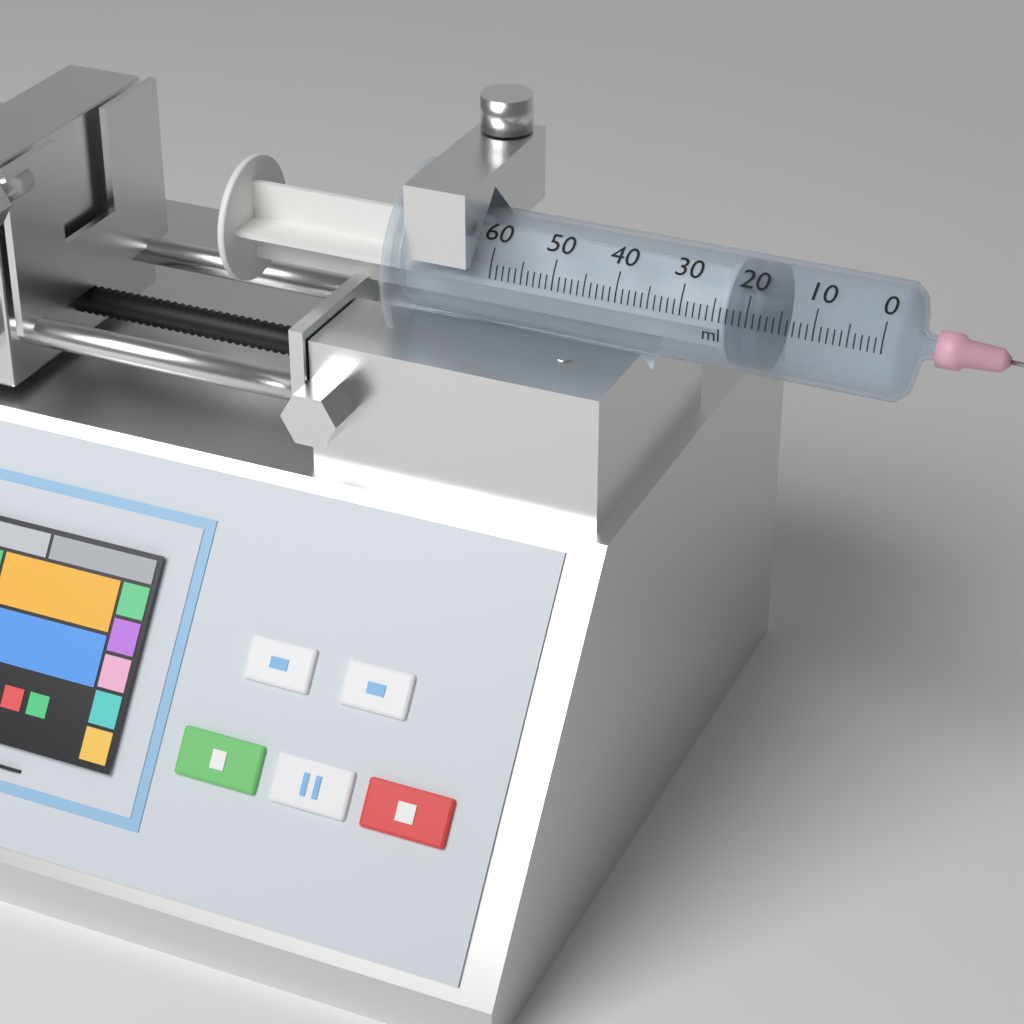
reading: 18 ml
